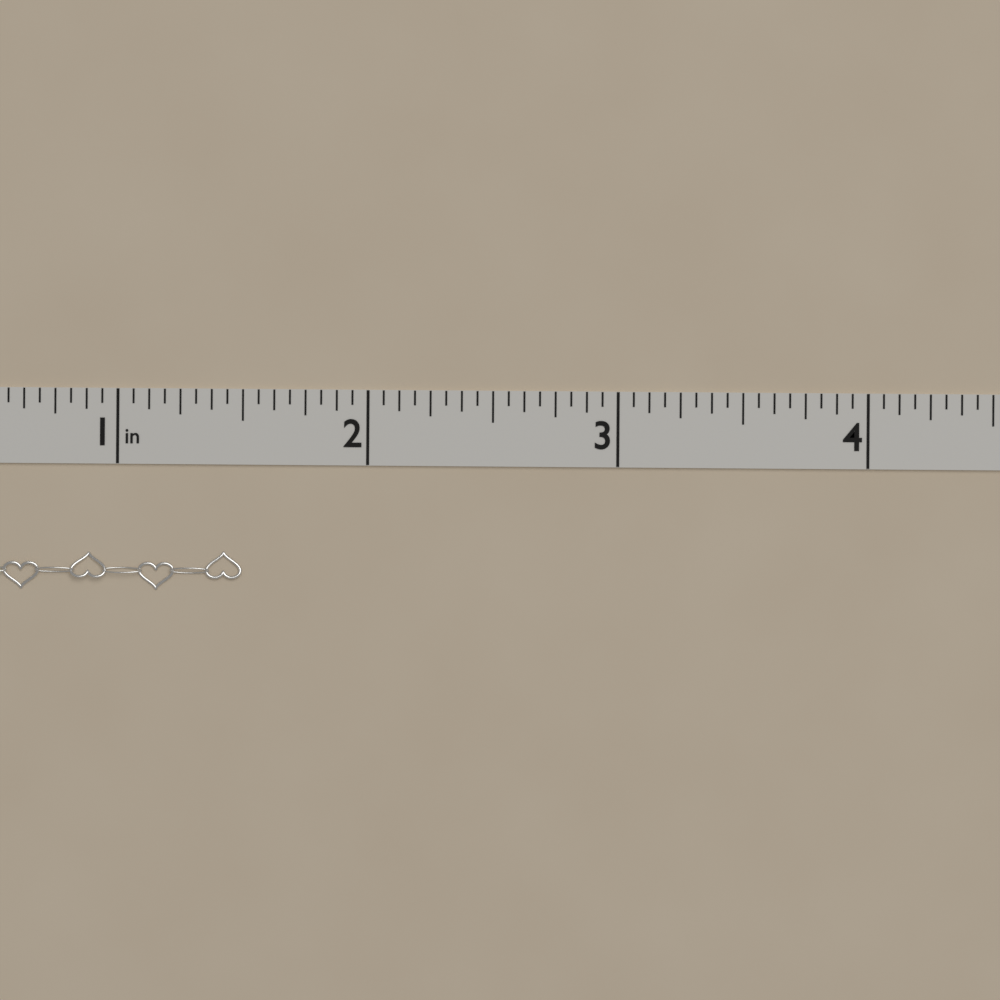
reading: 1.5000 in
